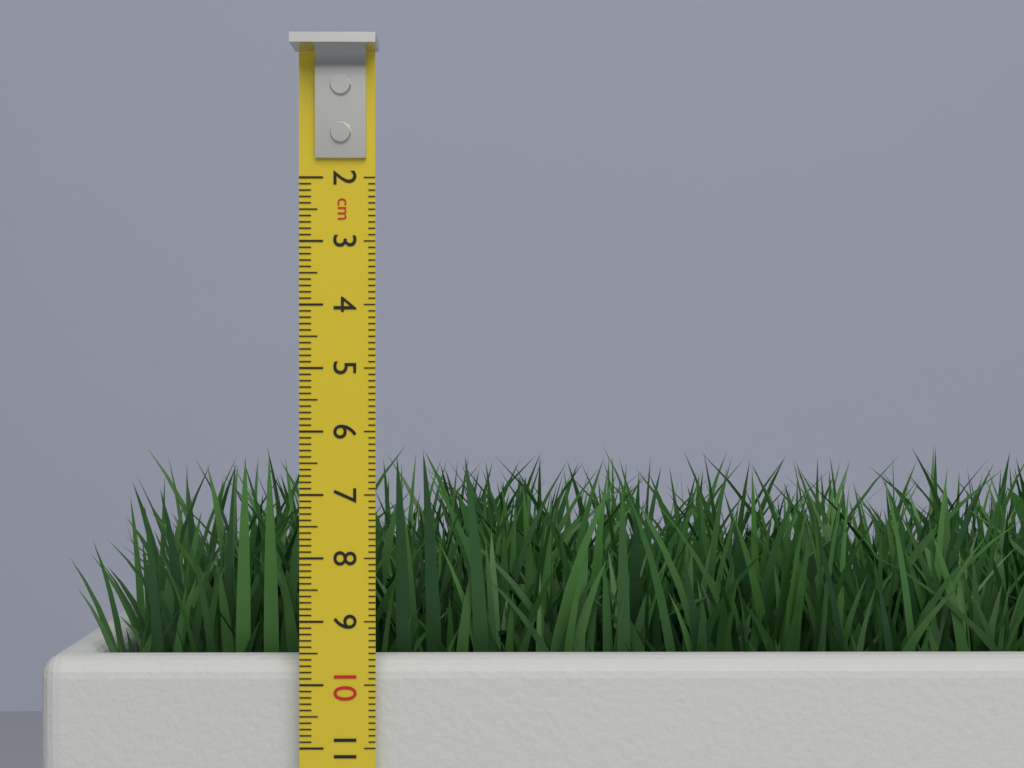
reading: 6.4 cm
